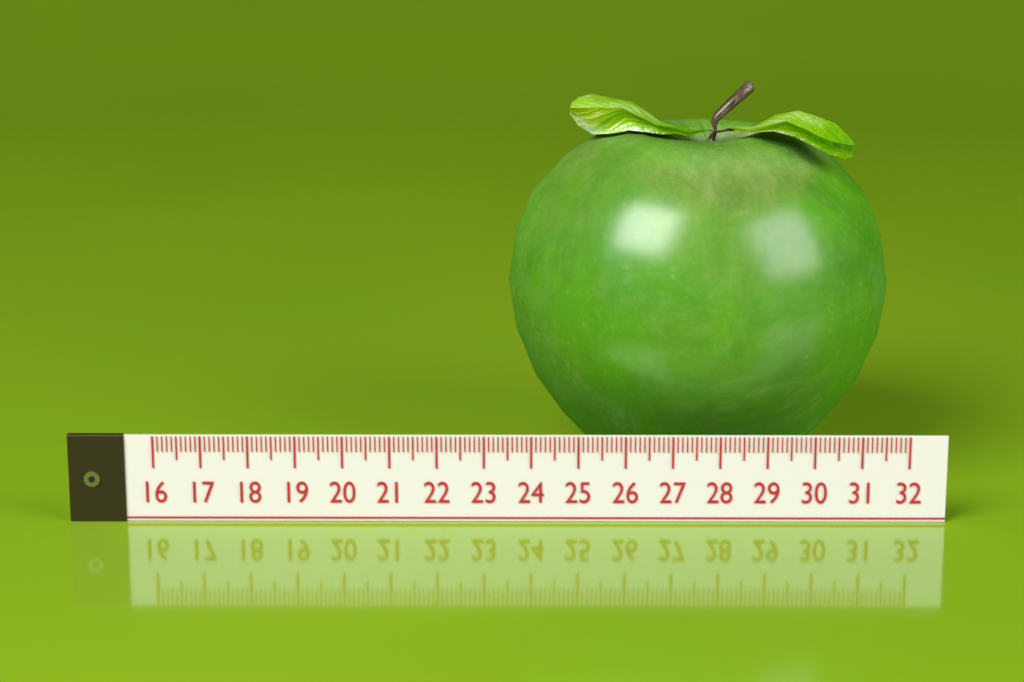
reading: 23.5 (no unit)
